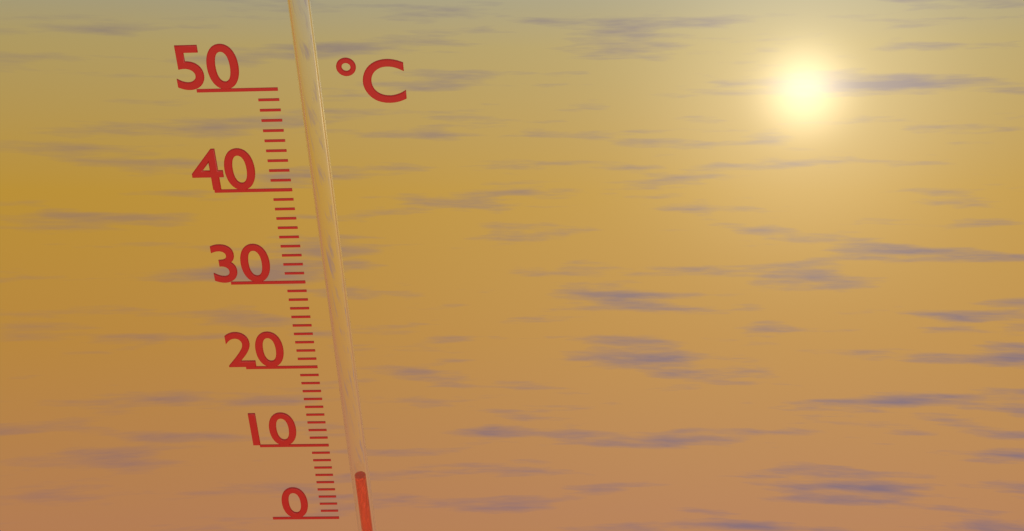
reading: 6 °C
